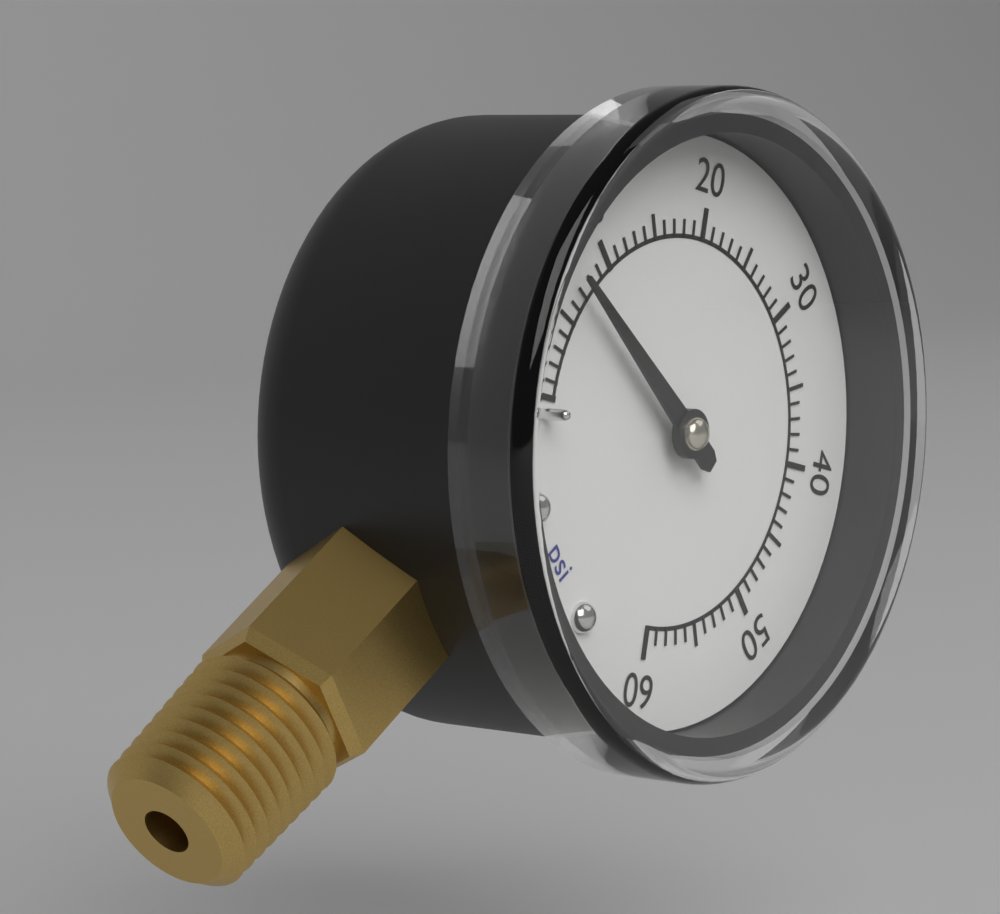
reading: 7 psi
